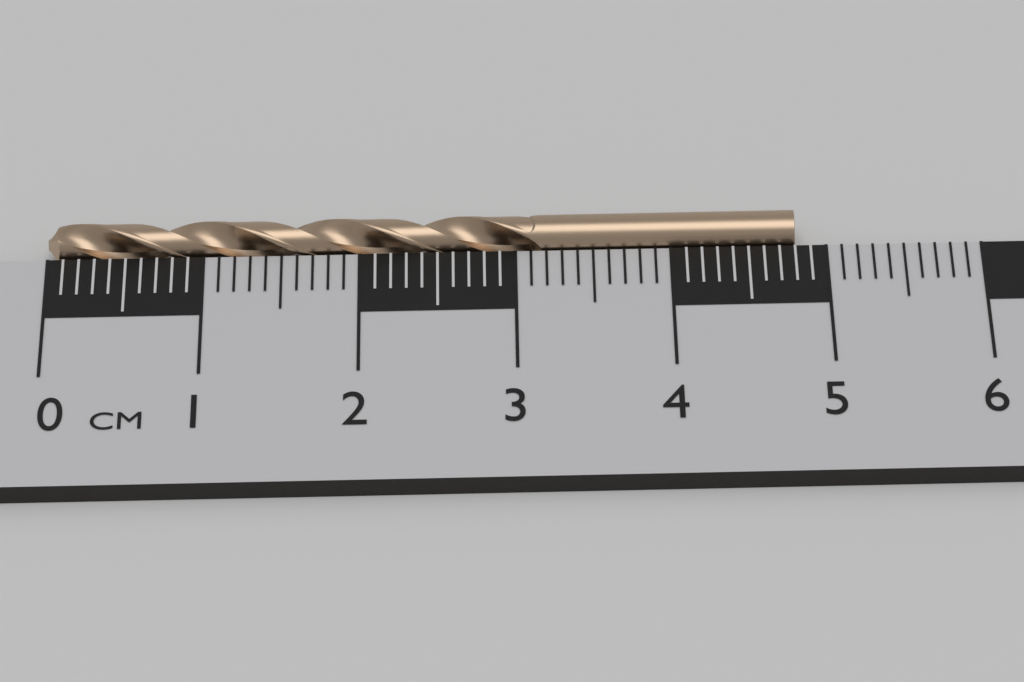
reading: 4.8 cm
